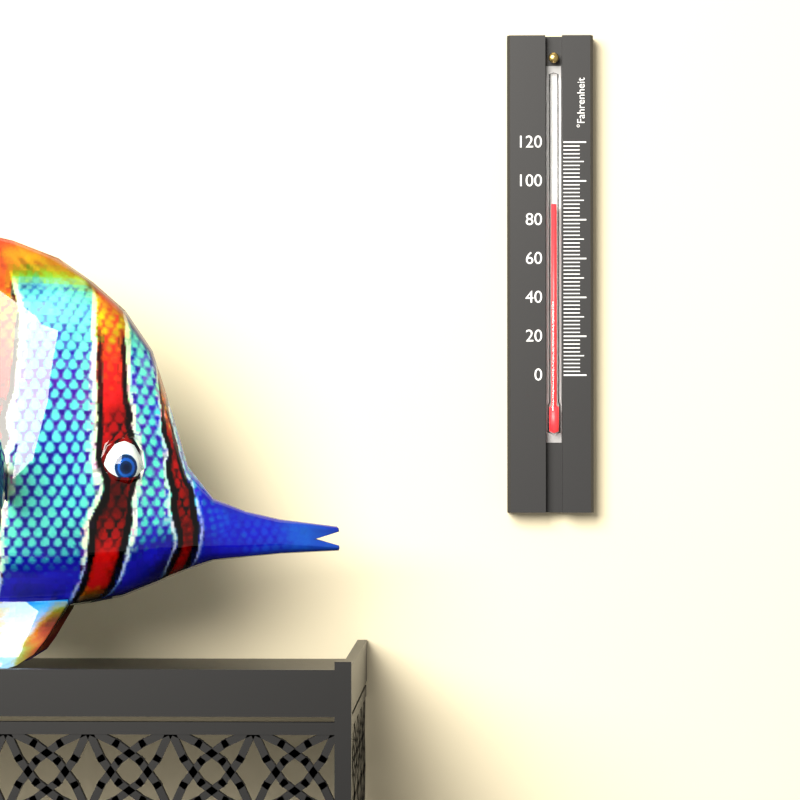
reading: 88 °F
